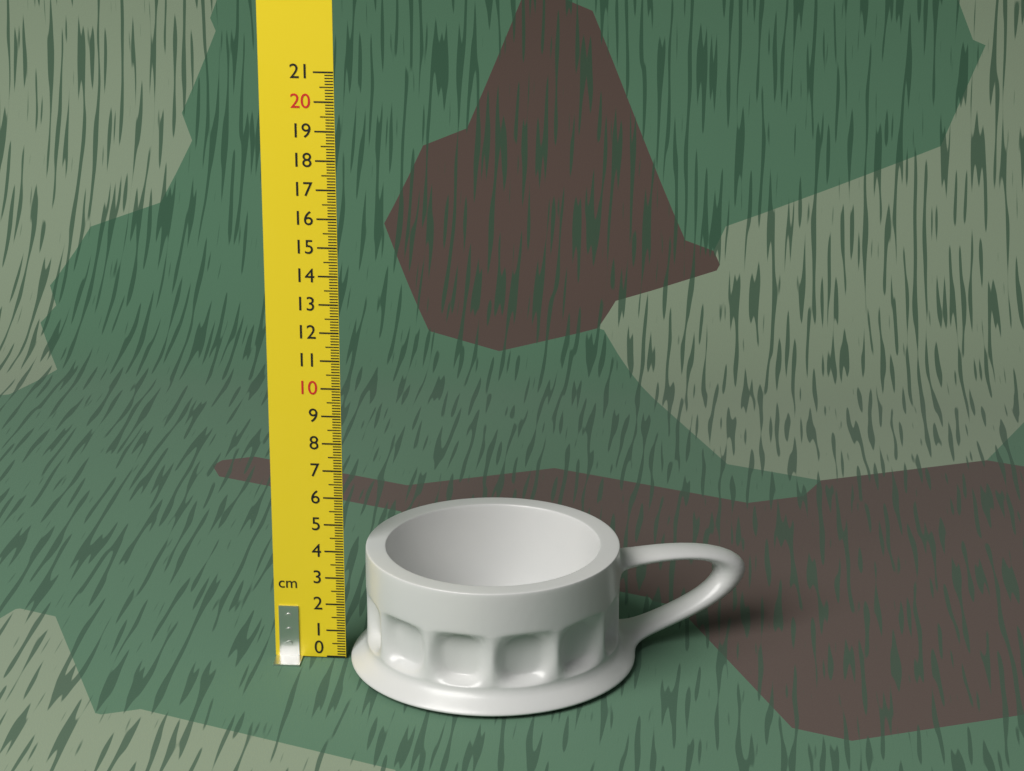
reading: 4.3 cm
